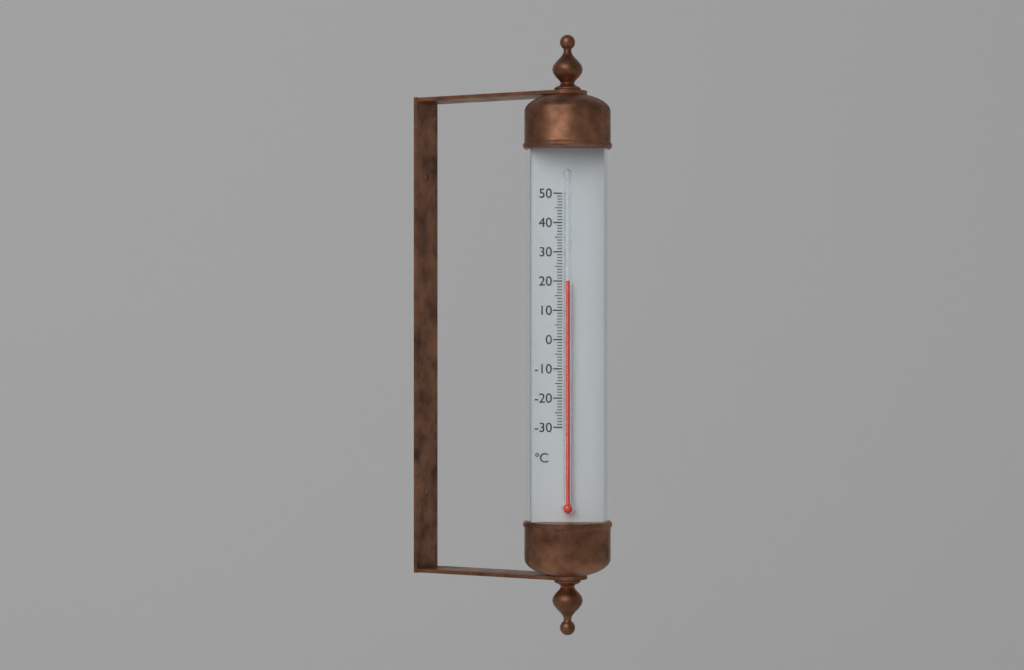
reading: 20 °C
